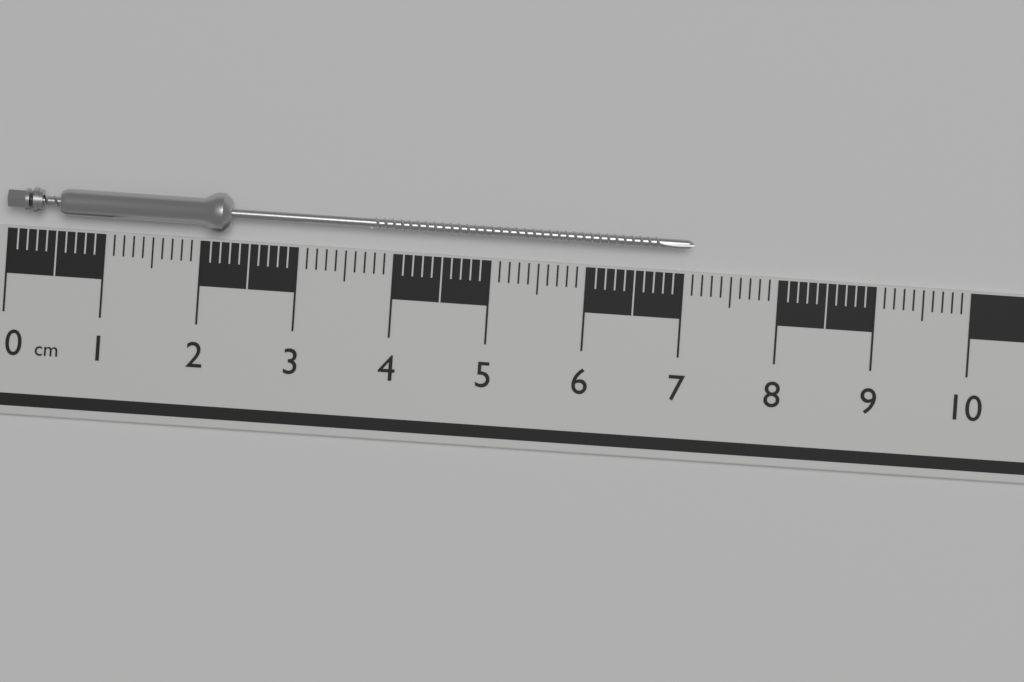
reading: 7.1 cm
